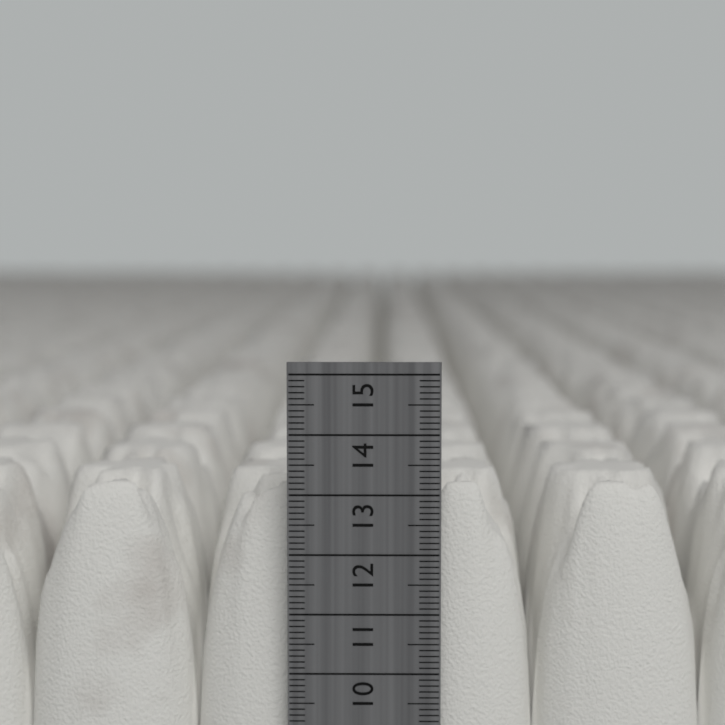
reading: 13.1 cm
